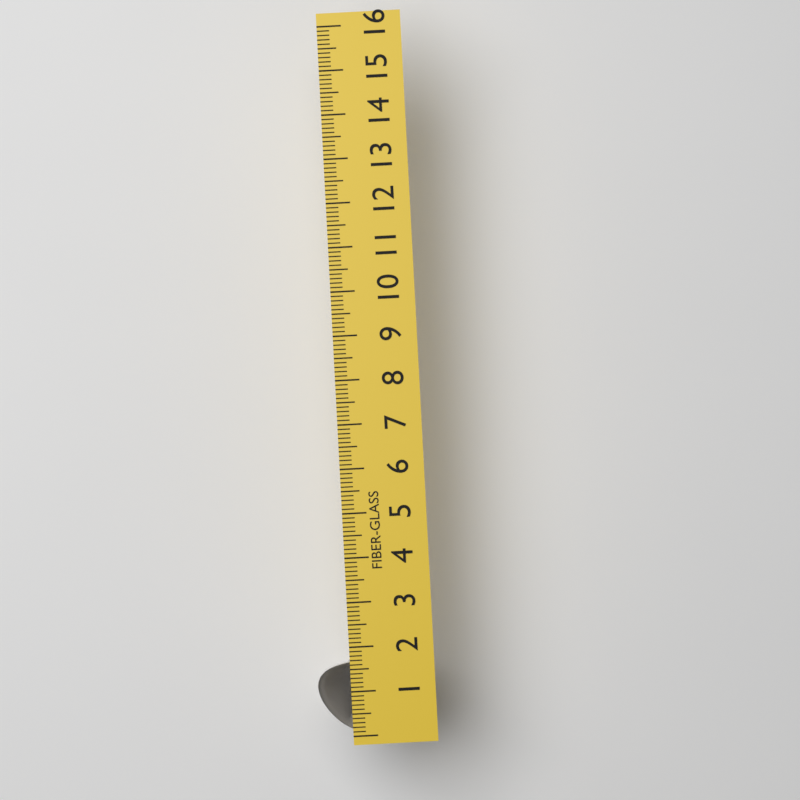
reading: 1.7 (no unit)
